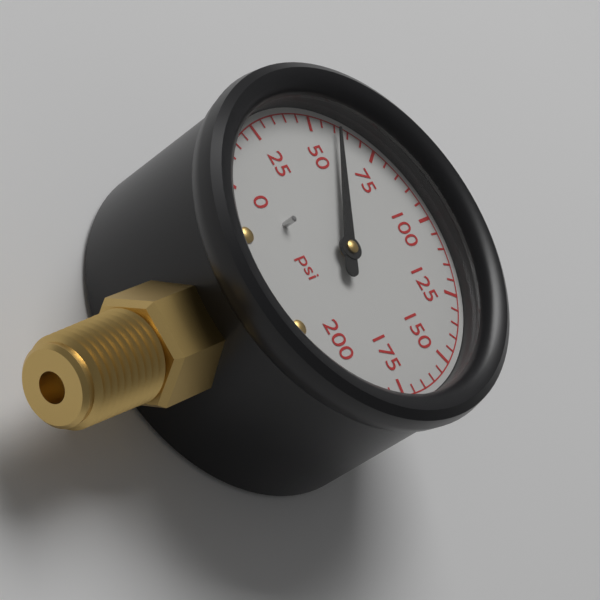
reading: 60 psi
